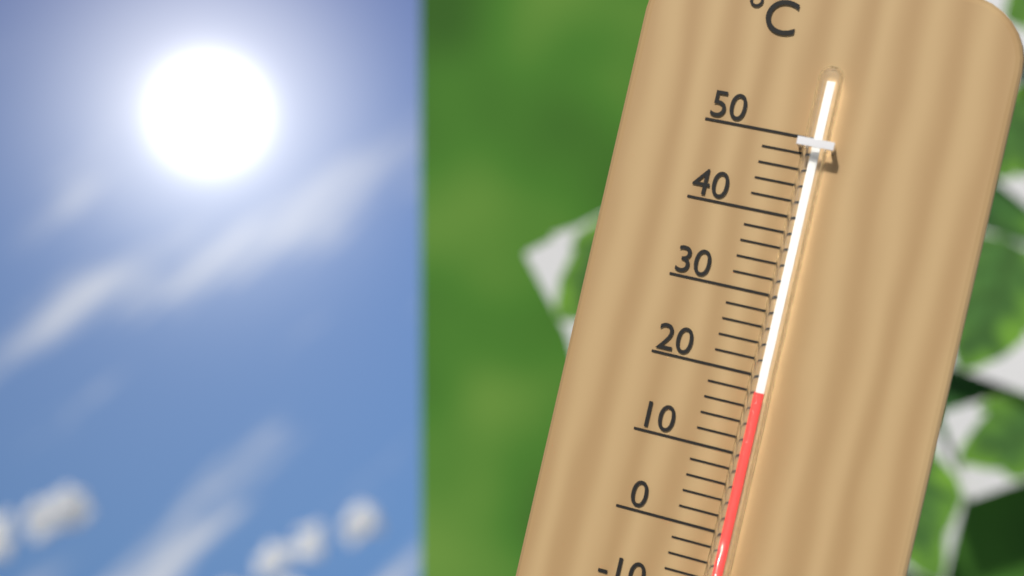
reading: 18 °C
